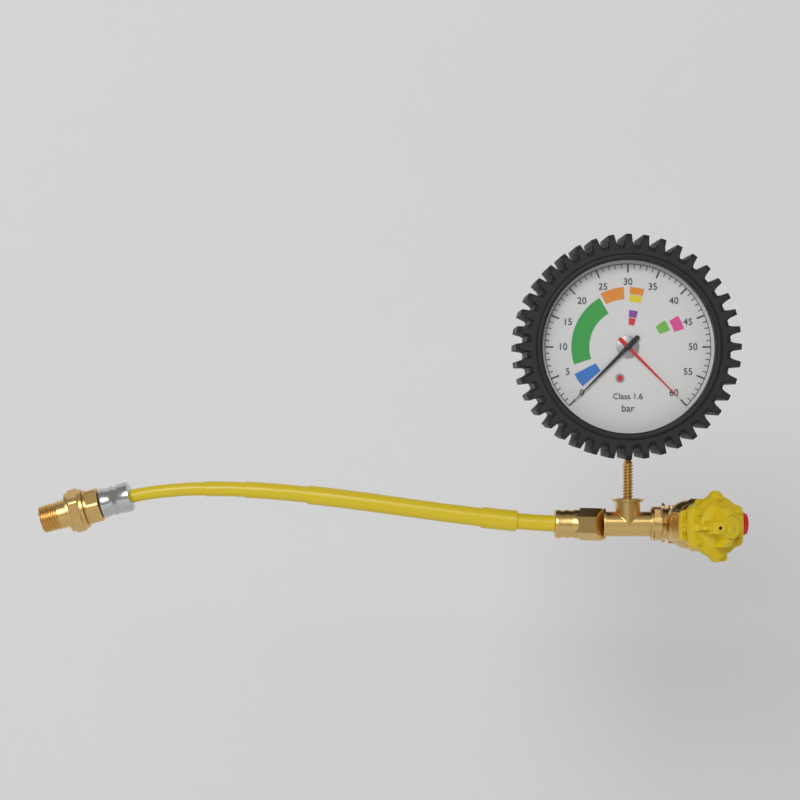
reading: 0 bar
